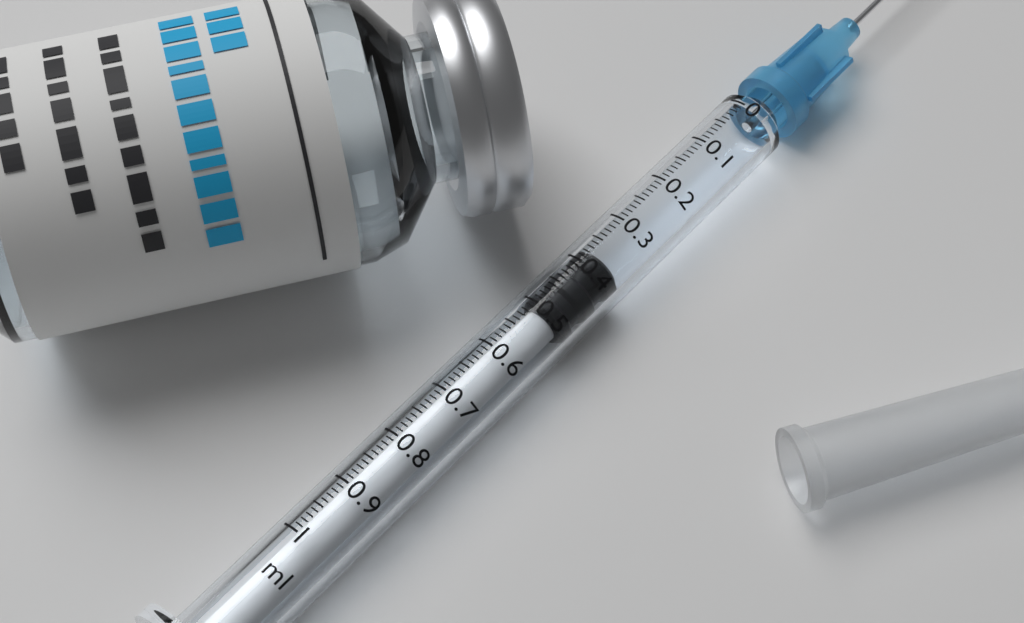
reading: 0.37 ml
